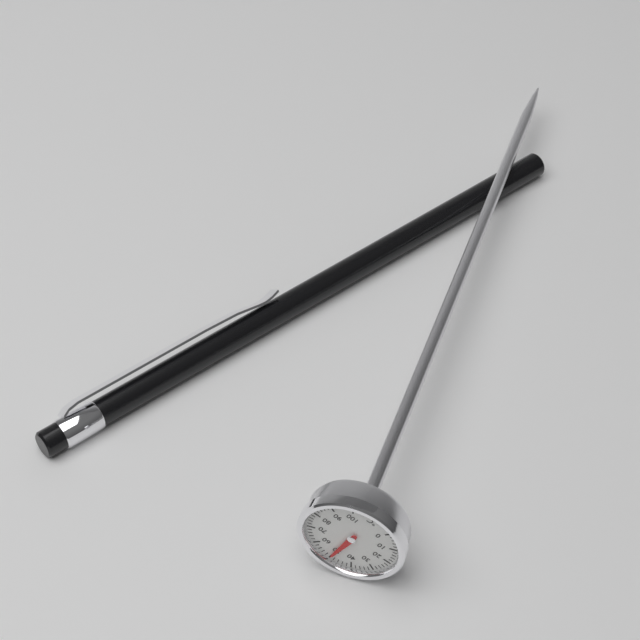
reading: 50 °C
